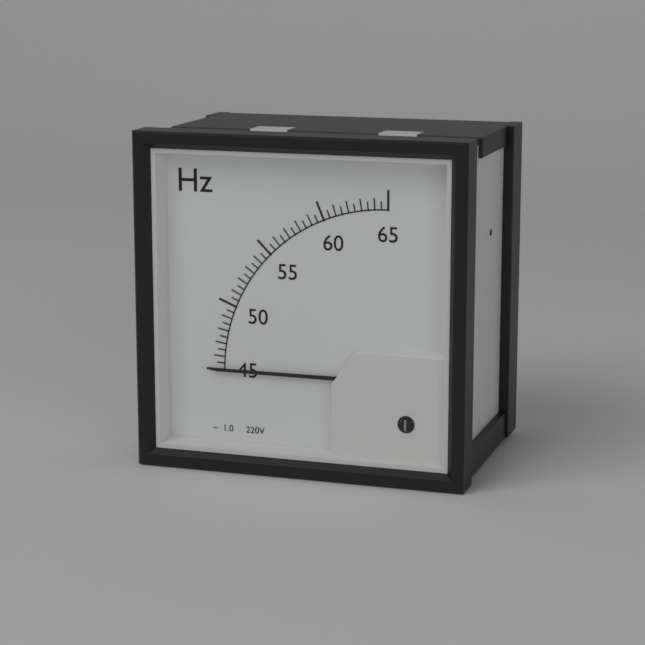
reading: 45.0 Hz
